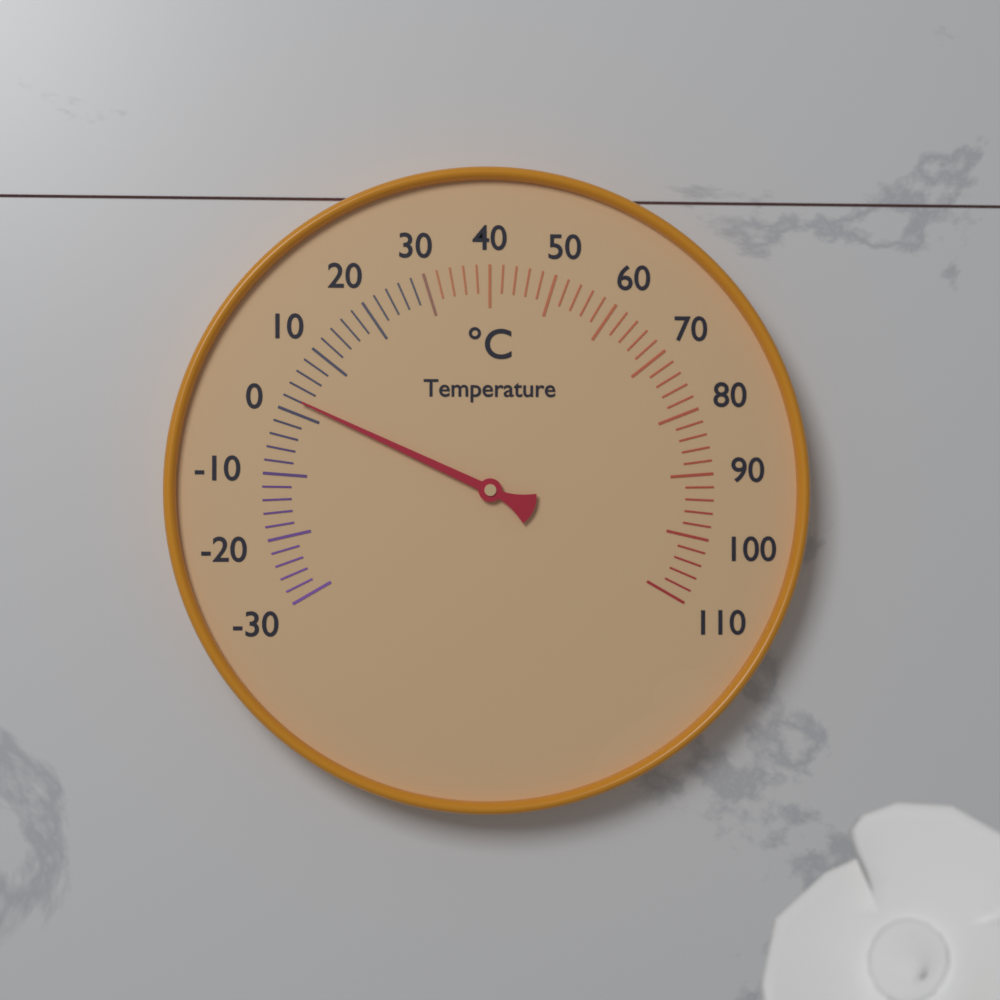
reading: 2 °C
